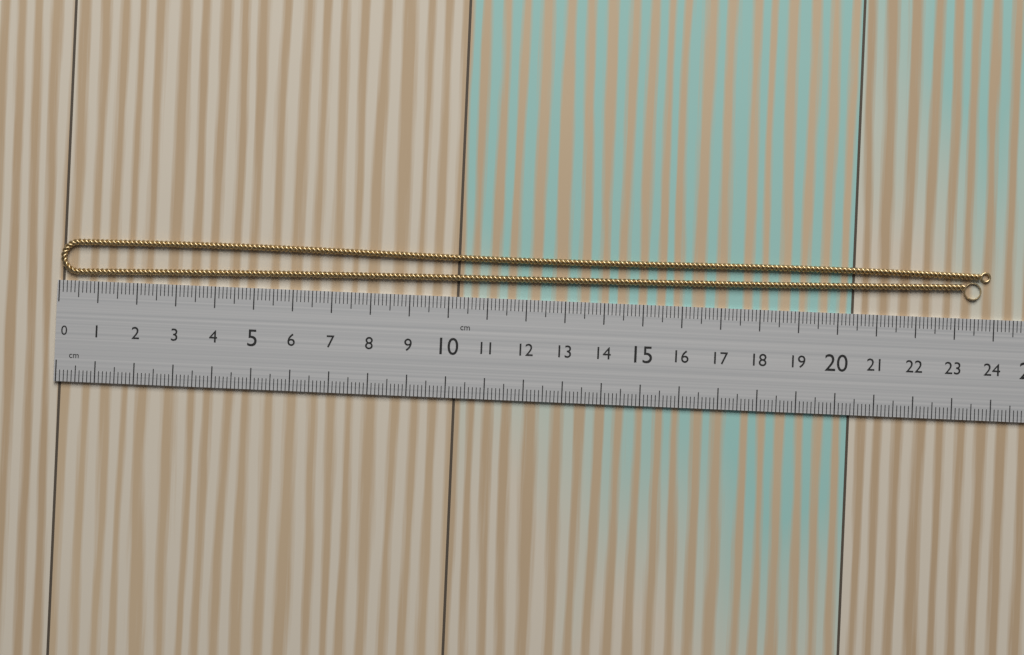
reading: 23.9 cm
